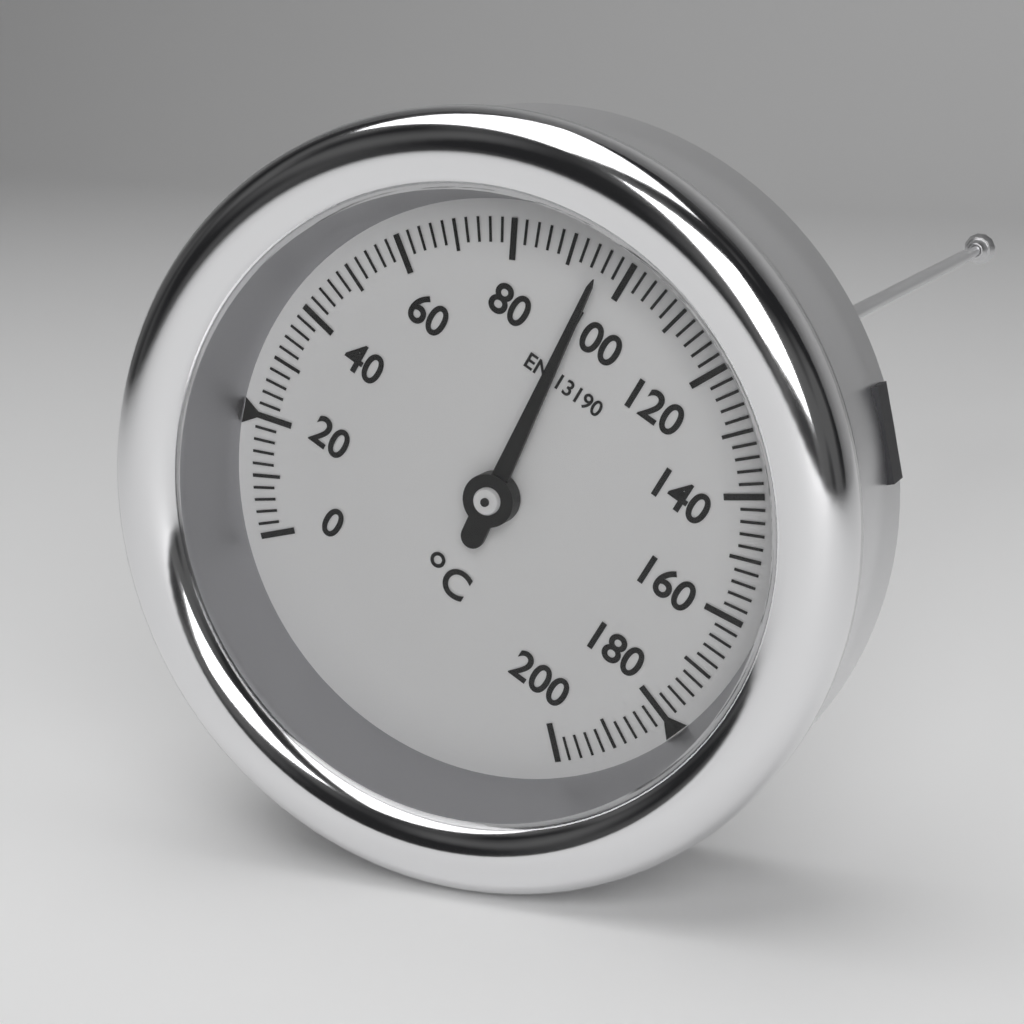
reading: 96 °C
